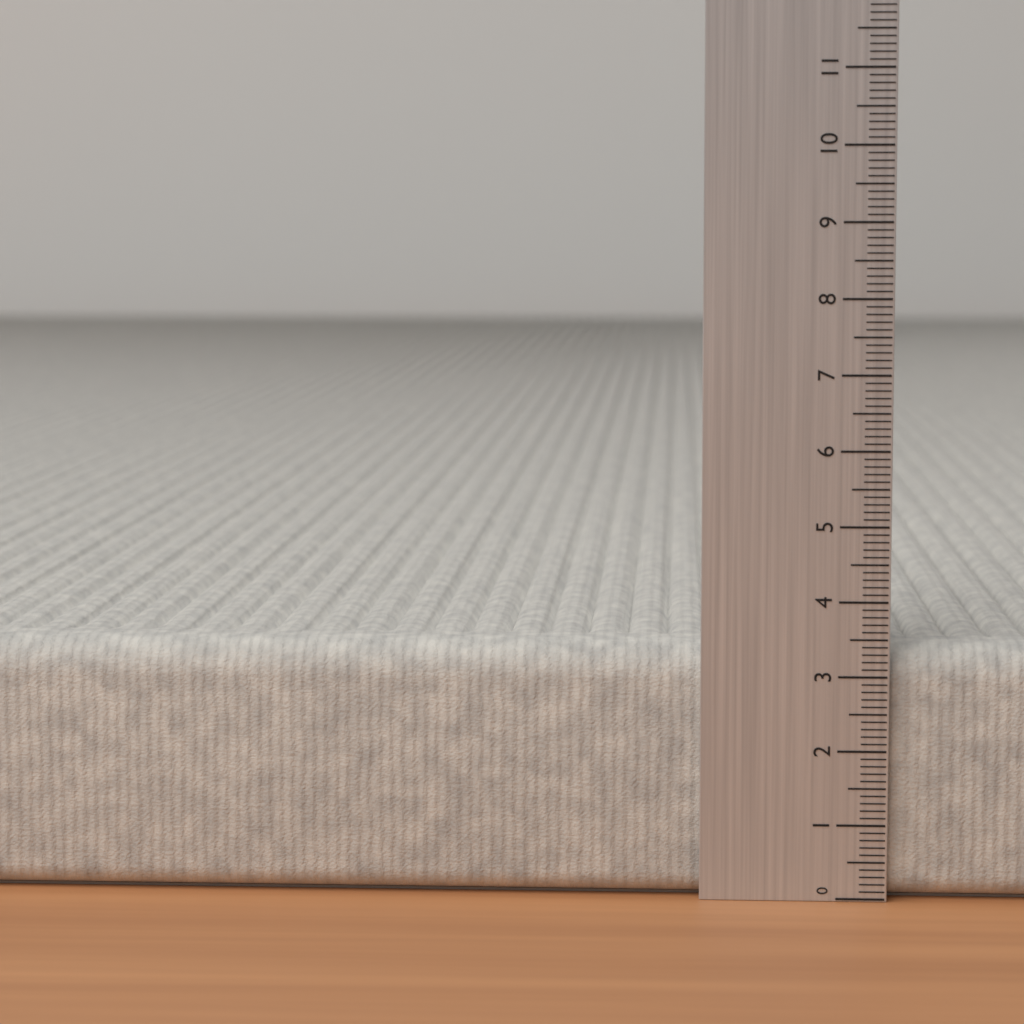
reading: 3.4 (no unit)
